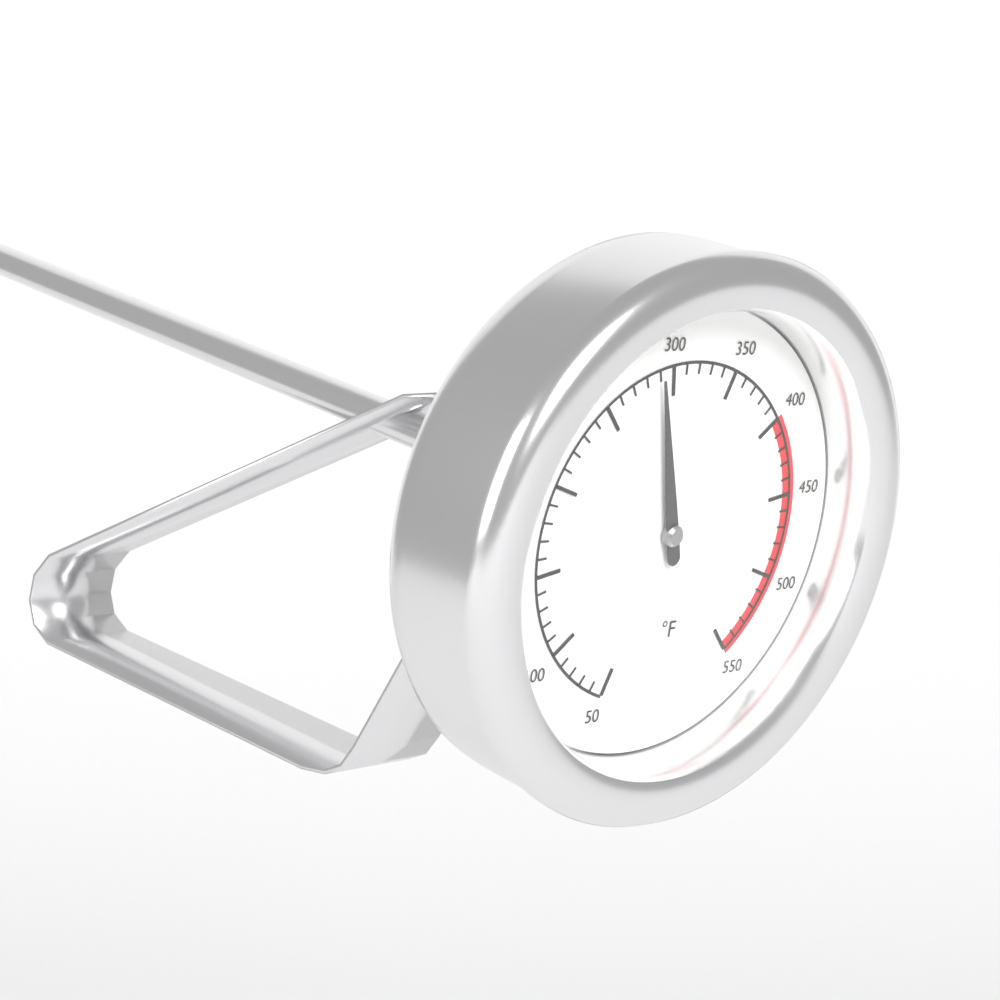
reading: 290 °F
